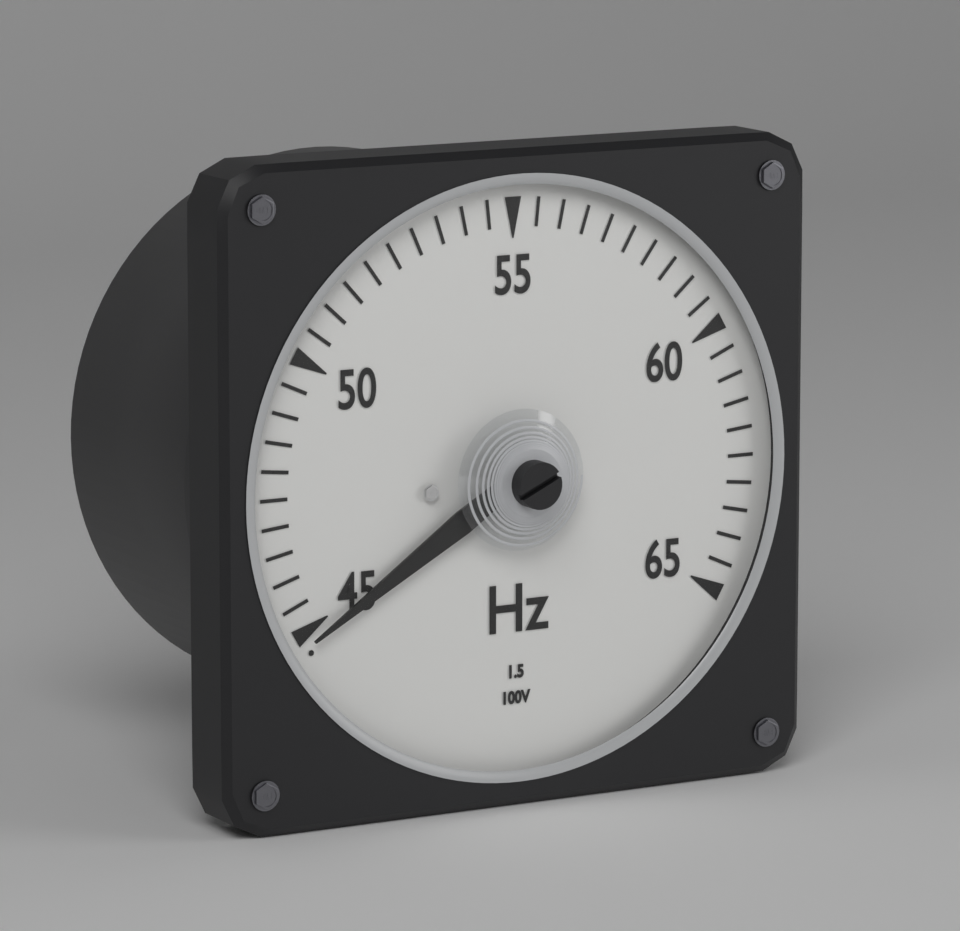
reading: 44.8 Hz
